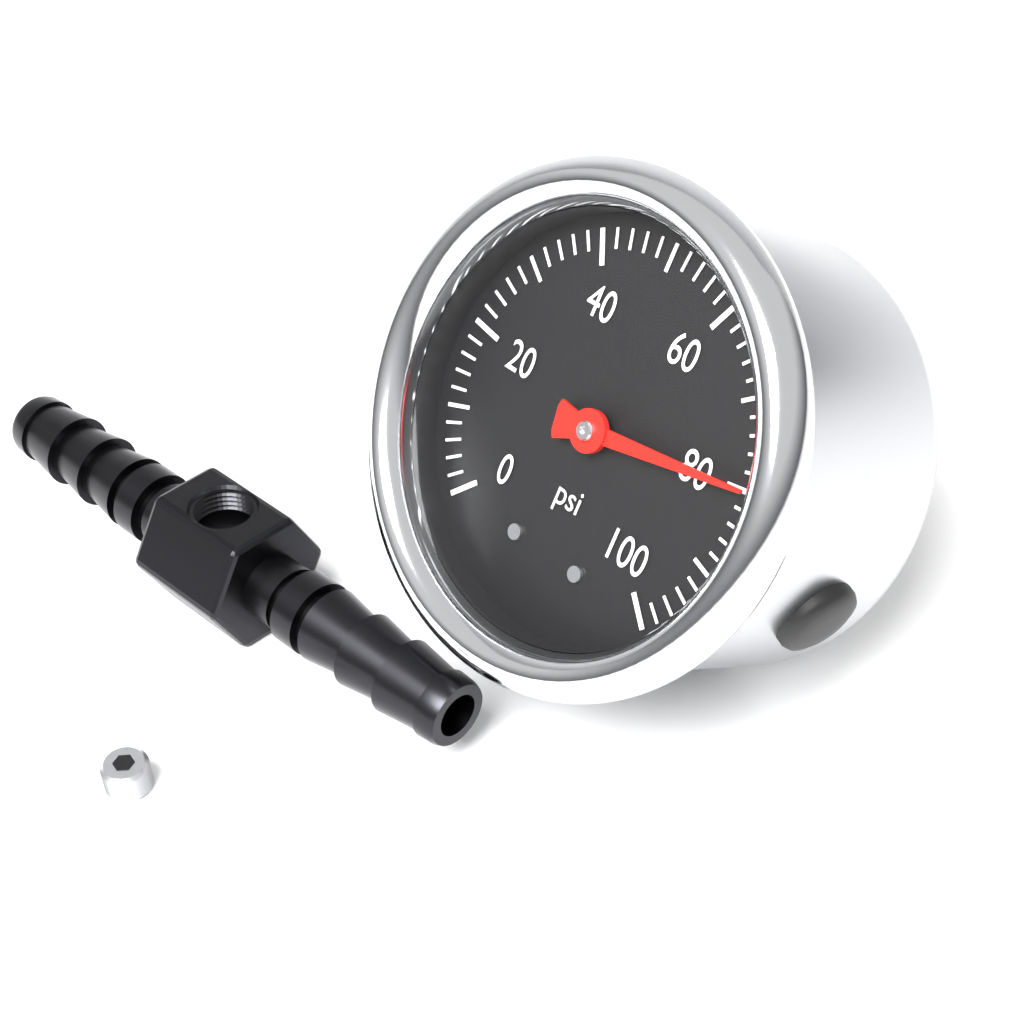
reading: 80 psi
